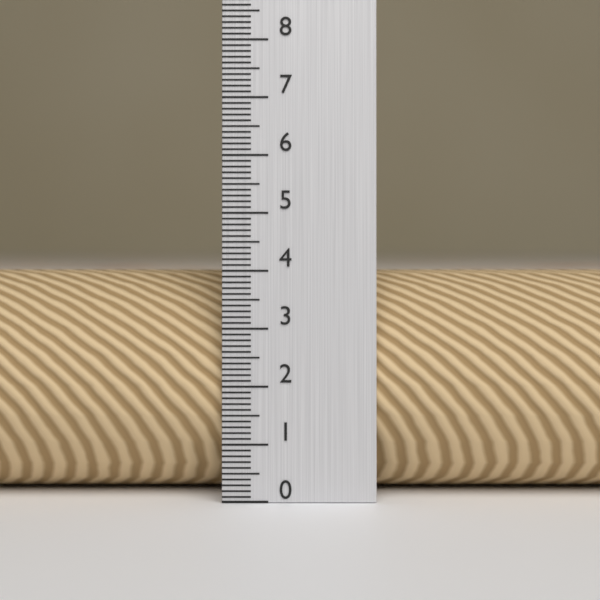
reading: 4.0 (no unit)
